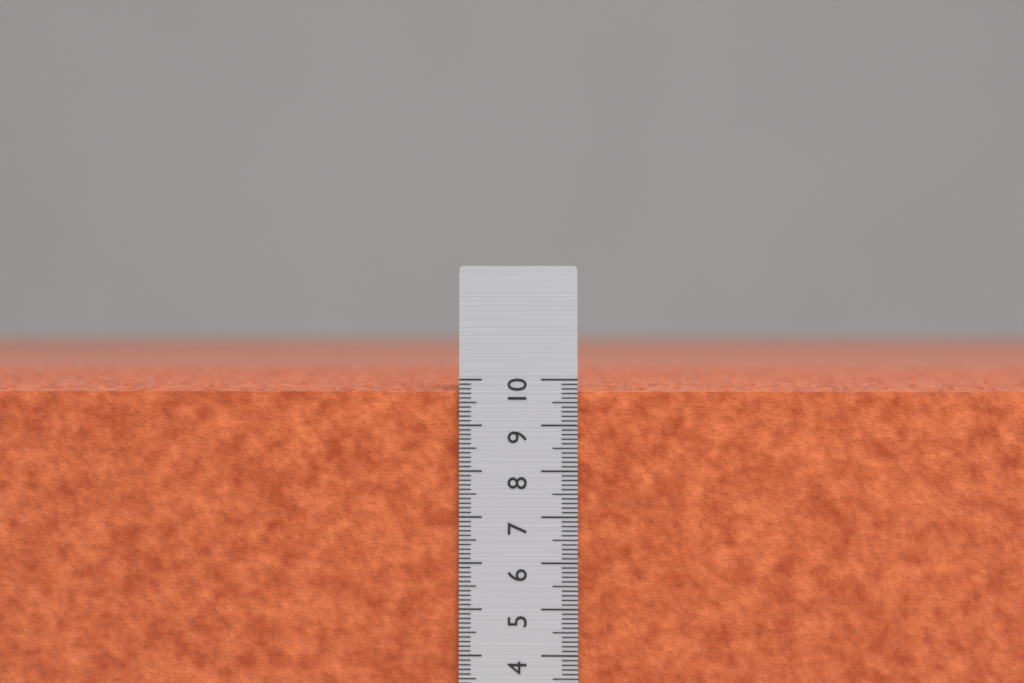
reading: 9.8 cm
